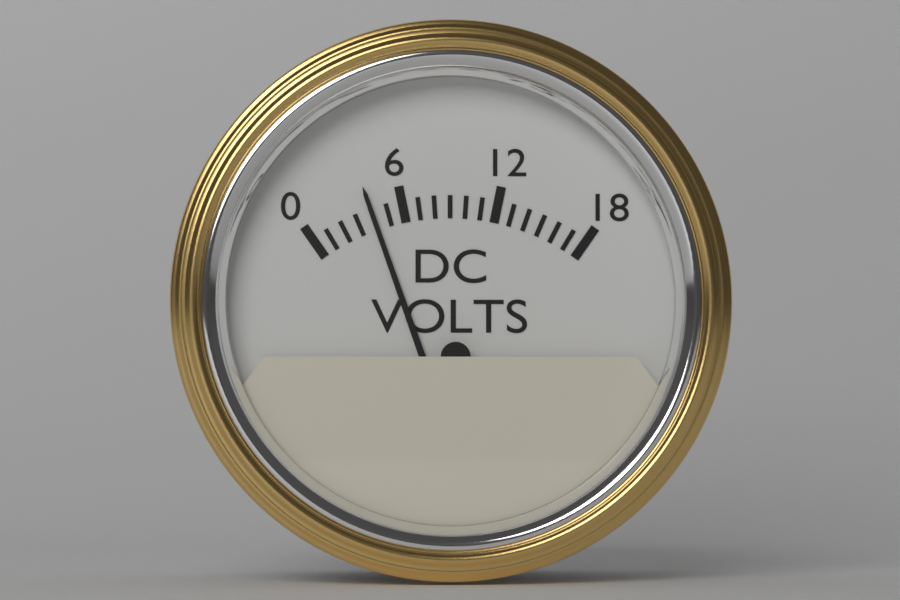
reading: 4 V
